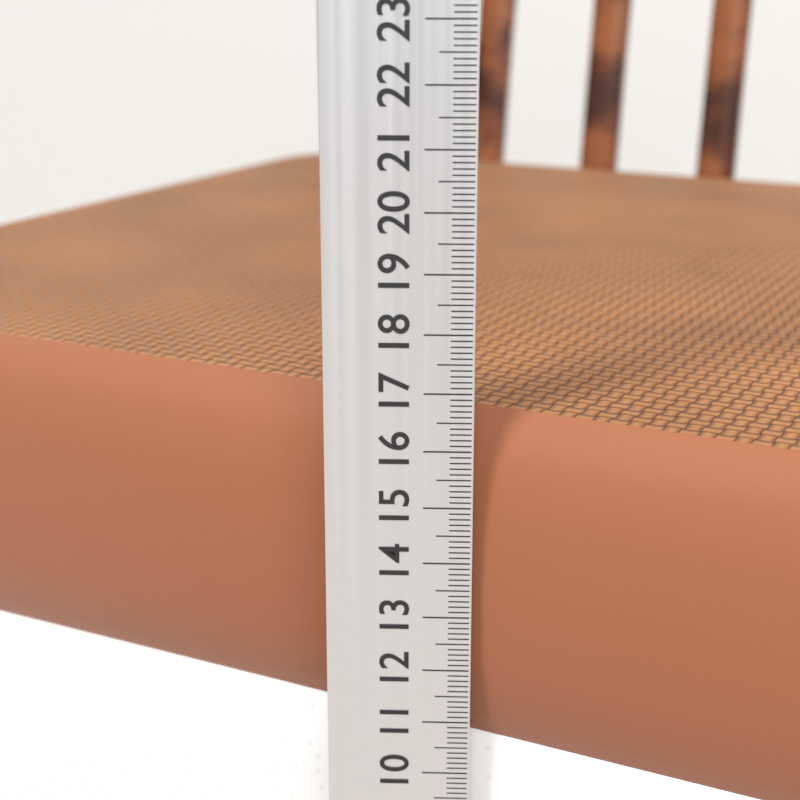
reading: 16.5 cm
